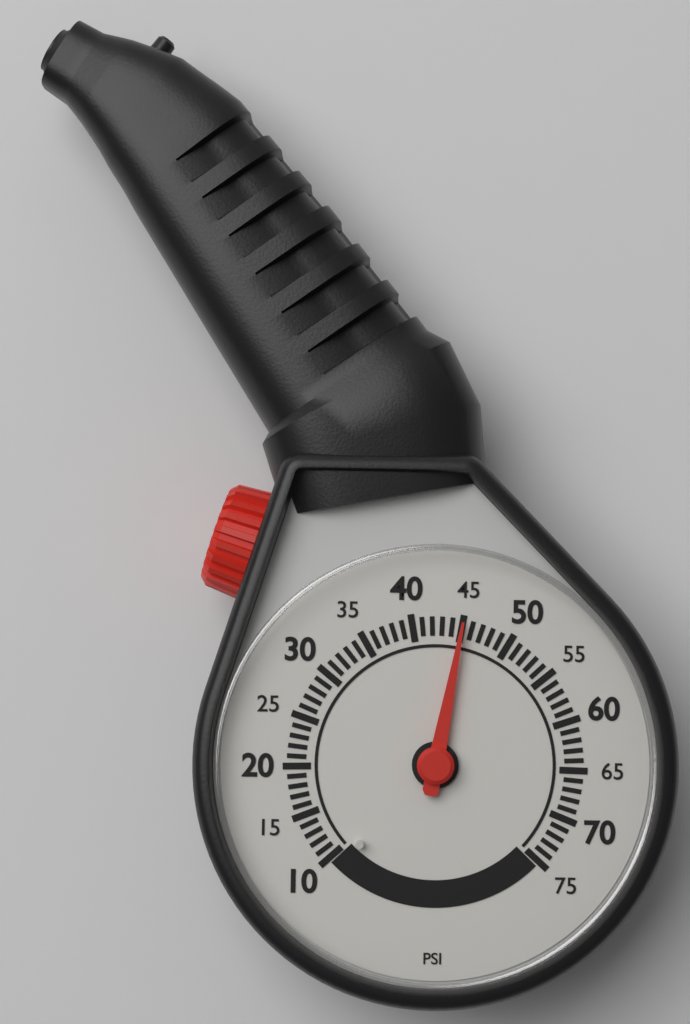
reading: 45 psi
